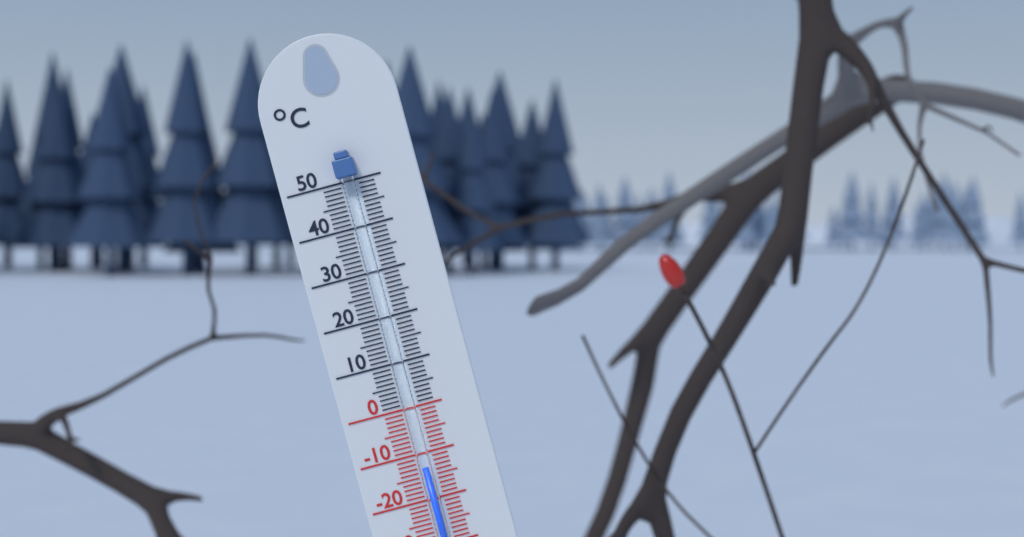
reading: -13 °C
